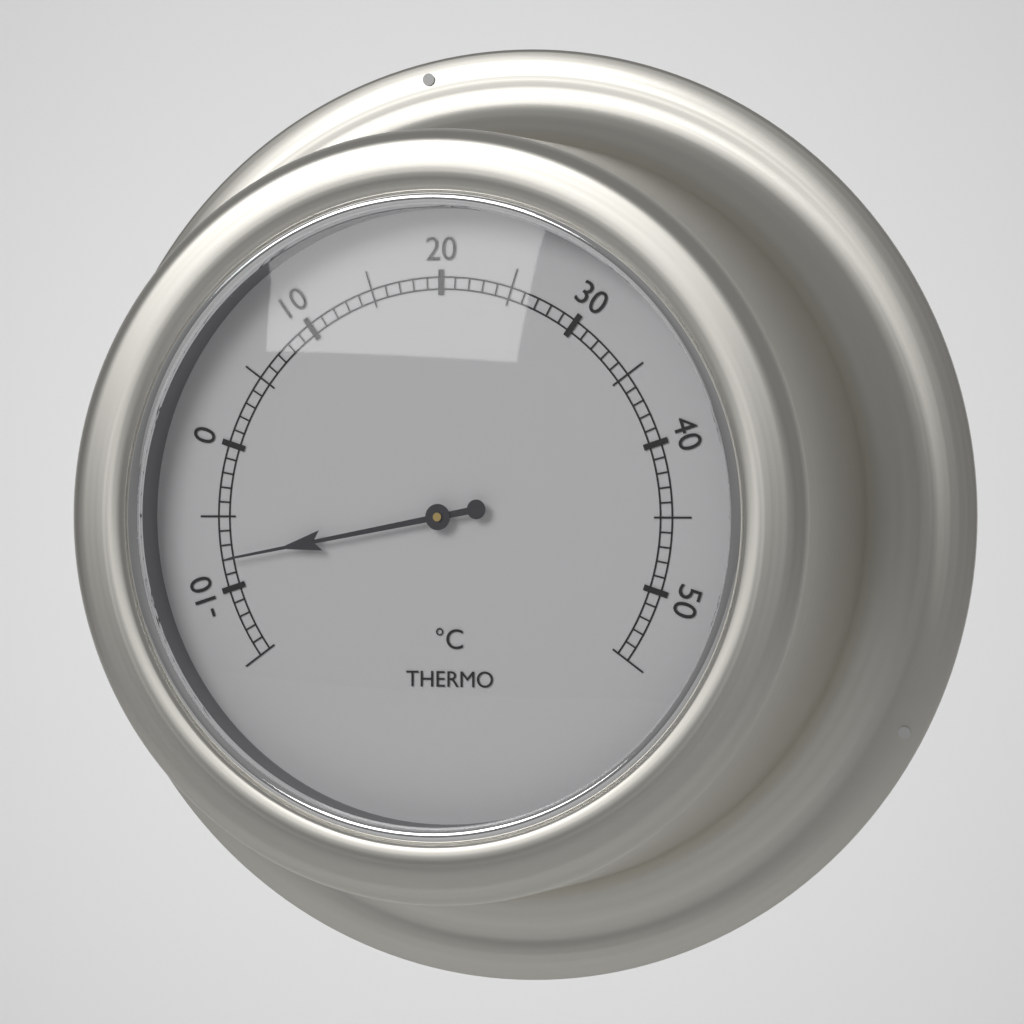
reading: -8 °C
